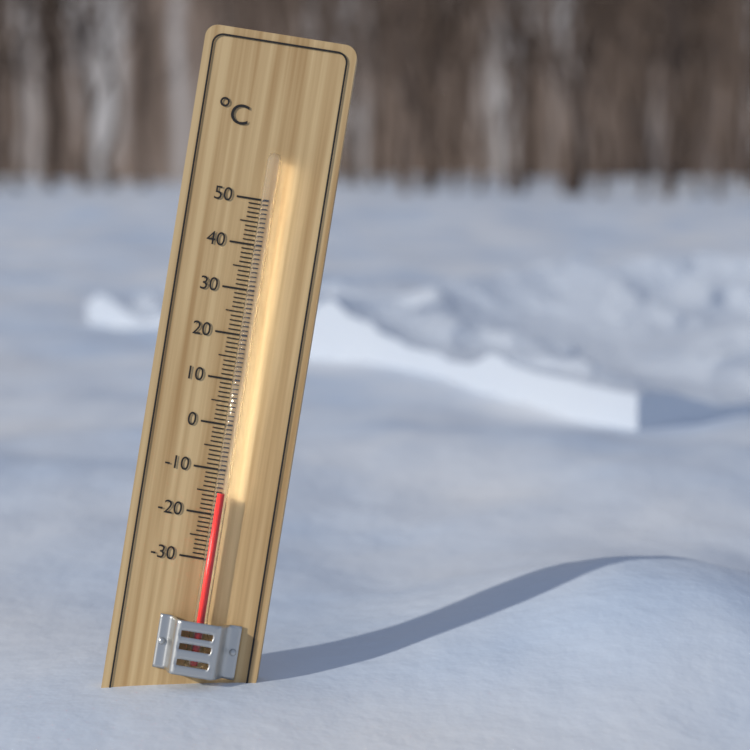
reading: -15 °C
